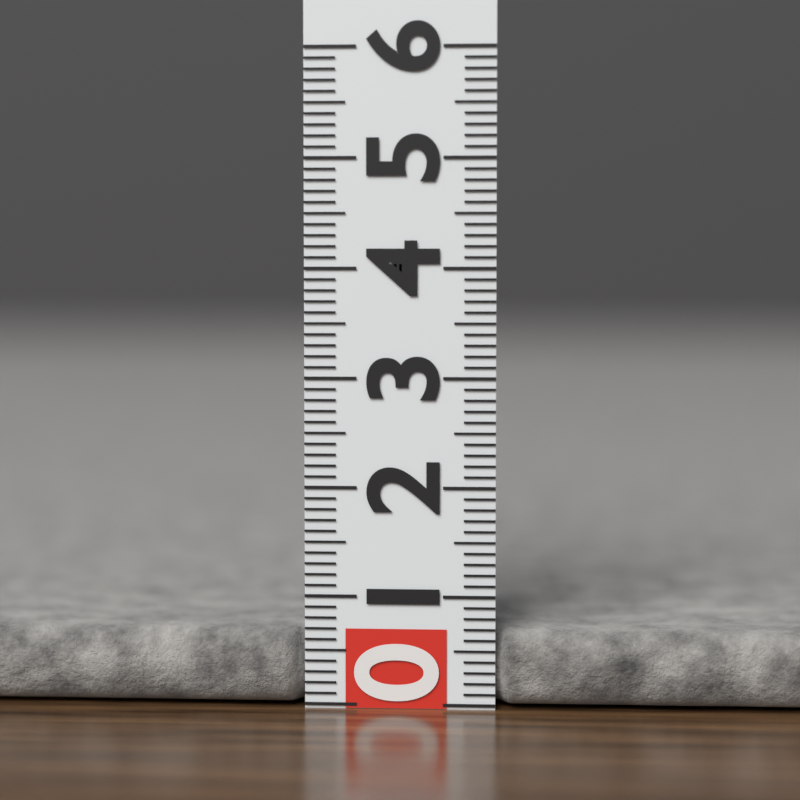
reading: 0.7 (no unit)
